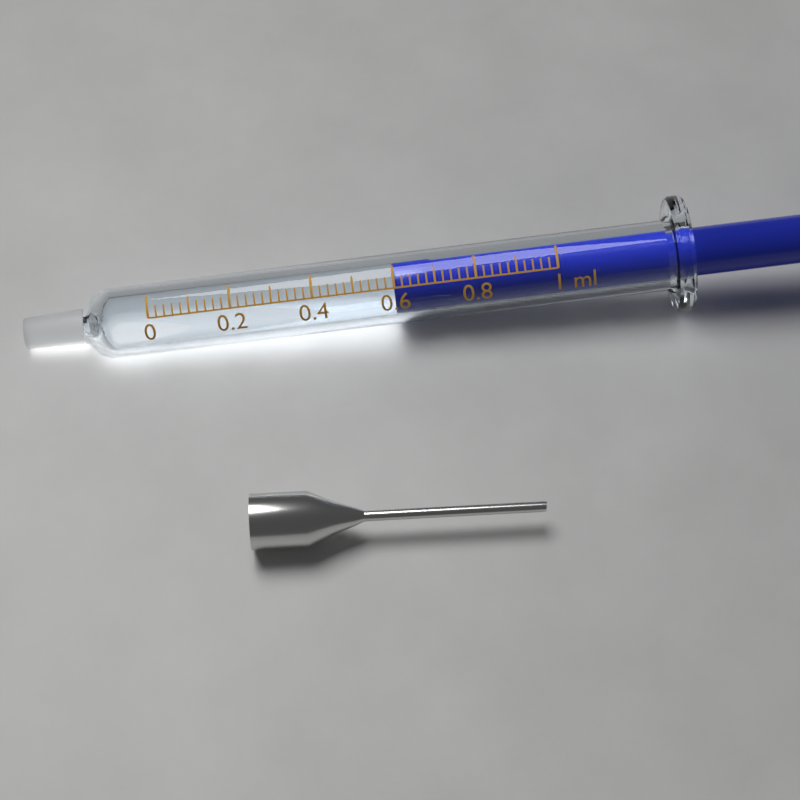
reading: 0.60 ml
